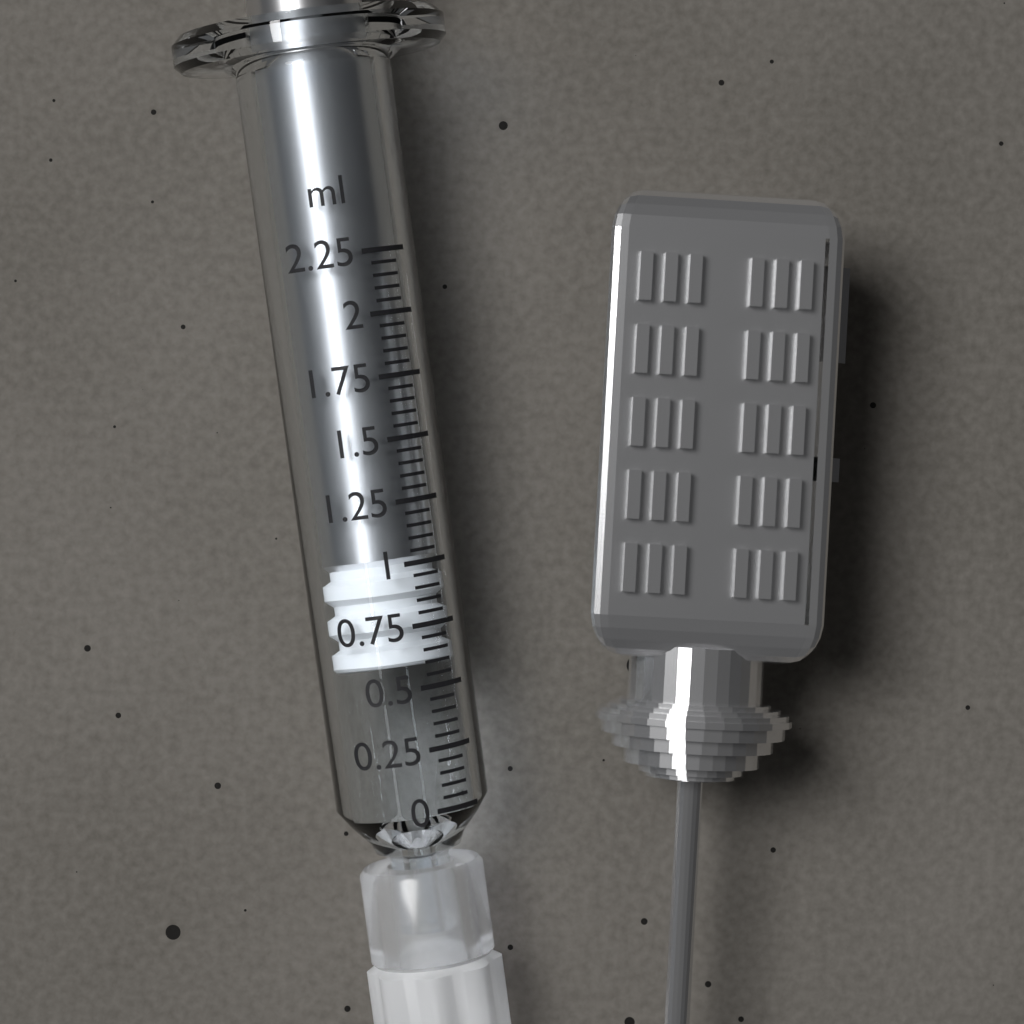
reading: 0.60 ml
